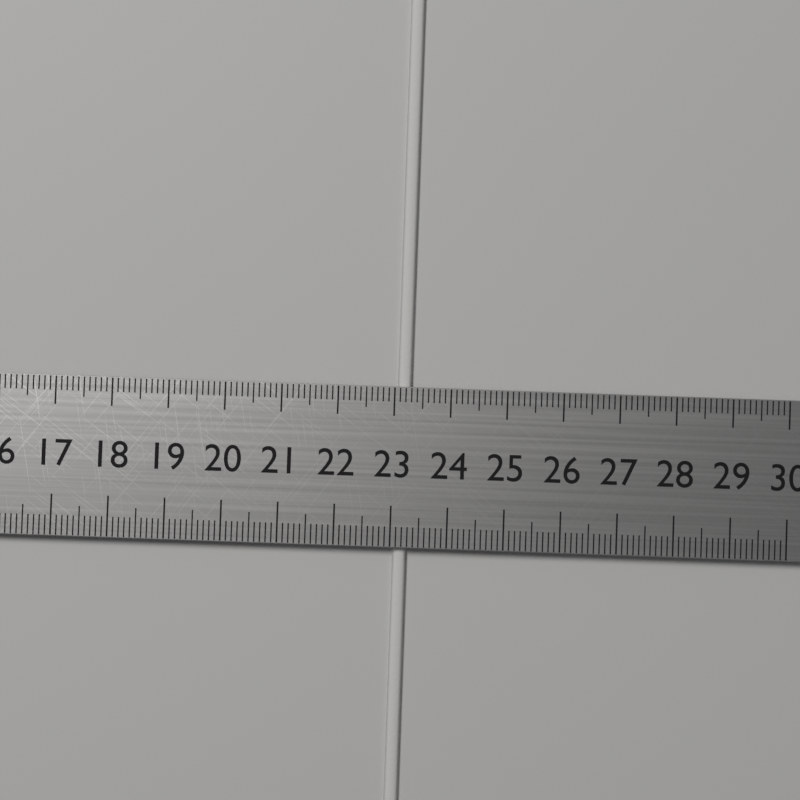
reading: 23.3 cm
